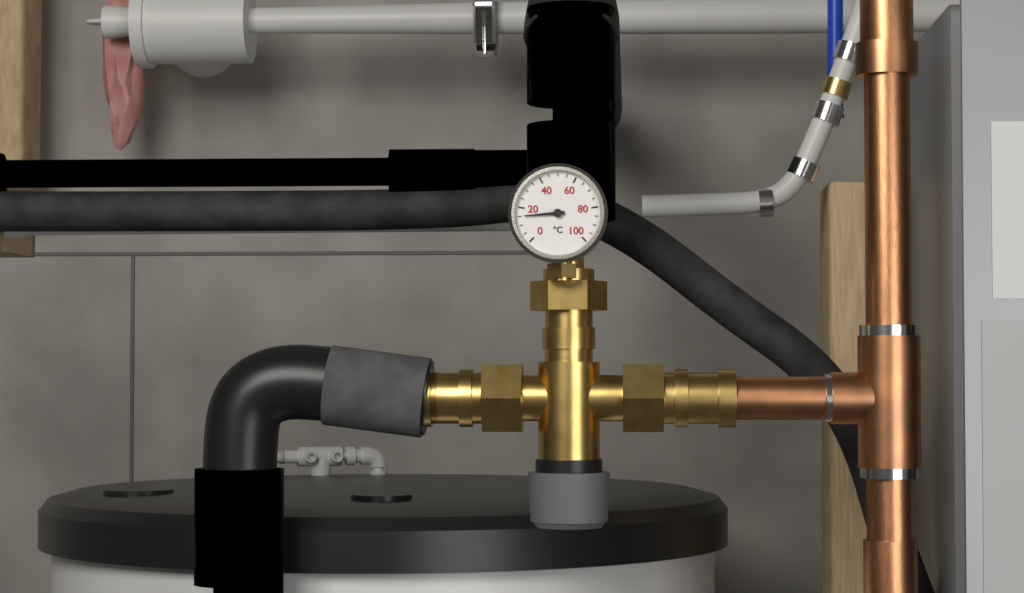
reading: 15 °C
